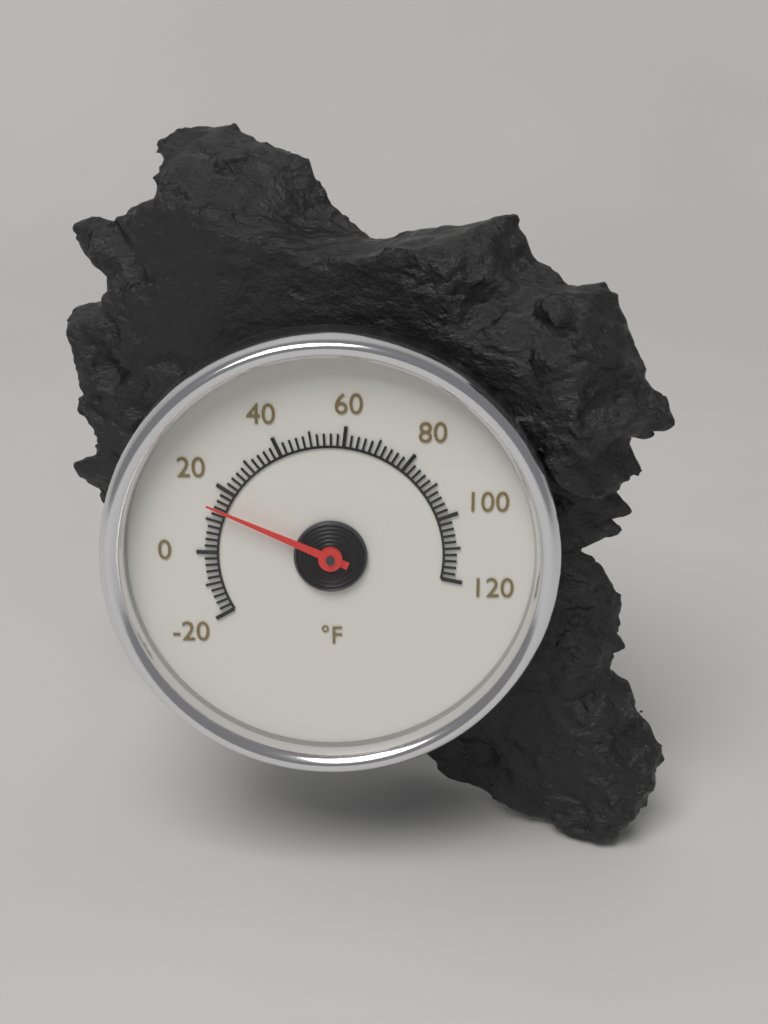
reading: 14 °F
